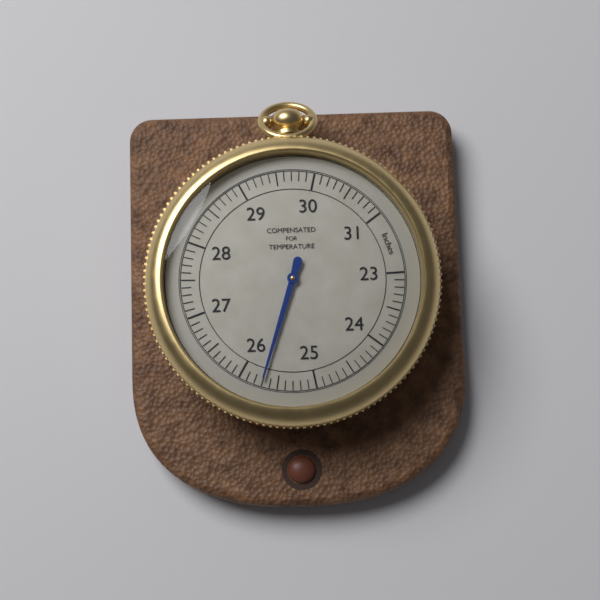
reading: 25.7 inches
